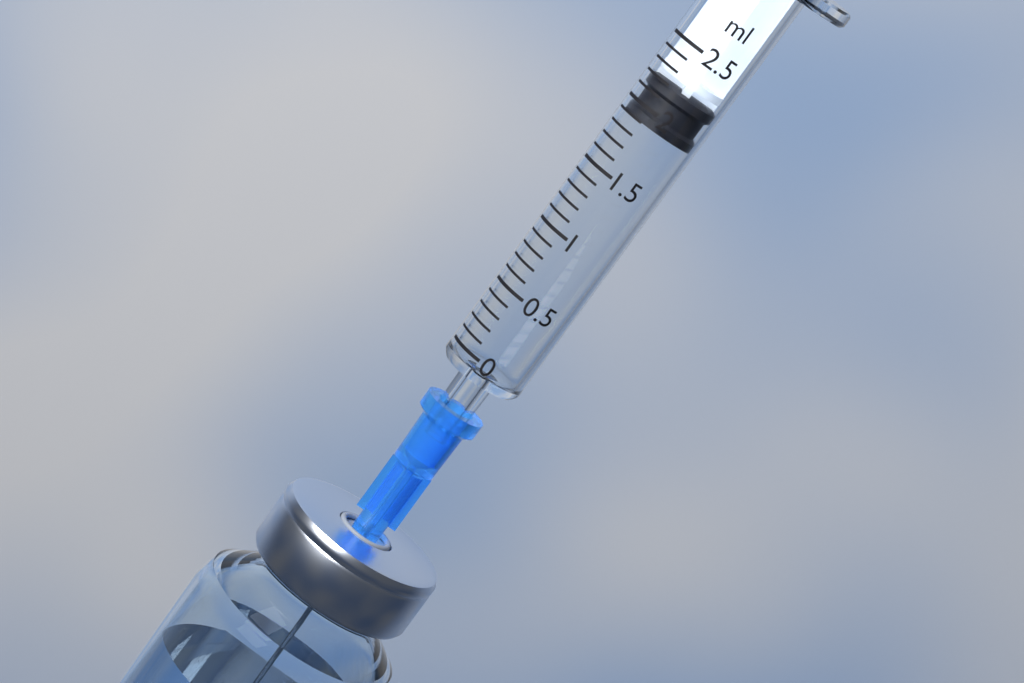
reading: 1.9 ml
